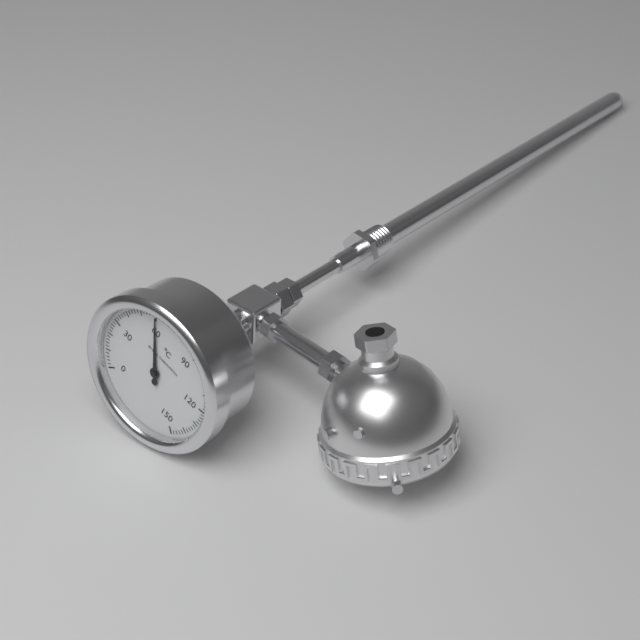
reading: 60 °C
